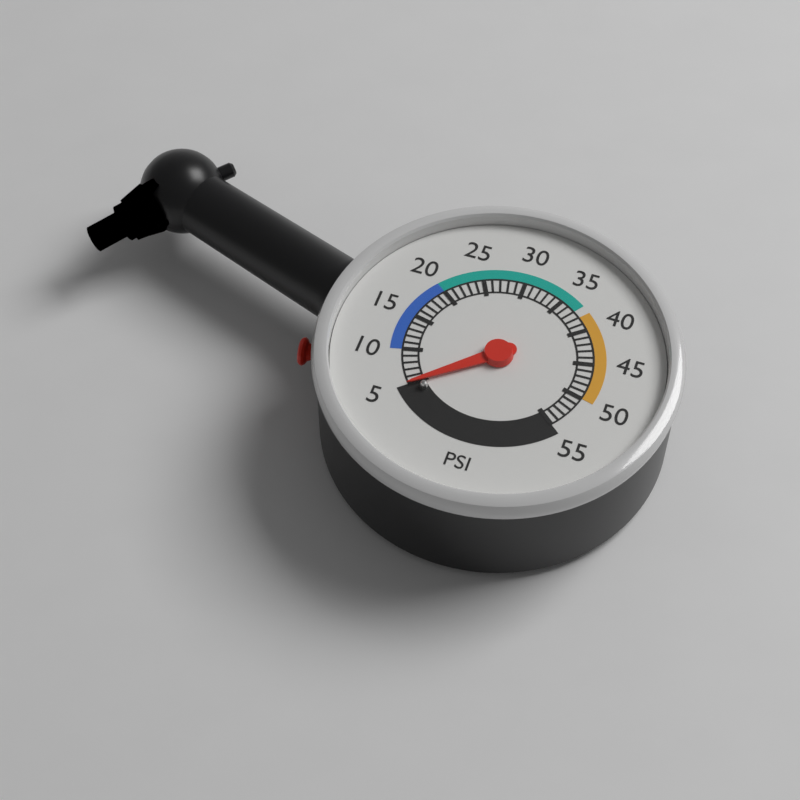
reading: 5 psi
